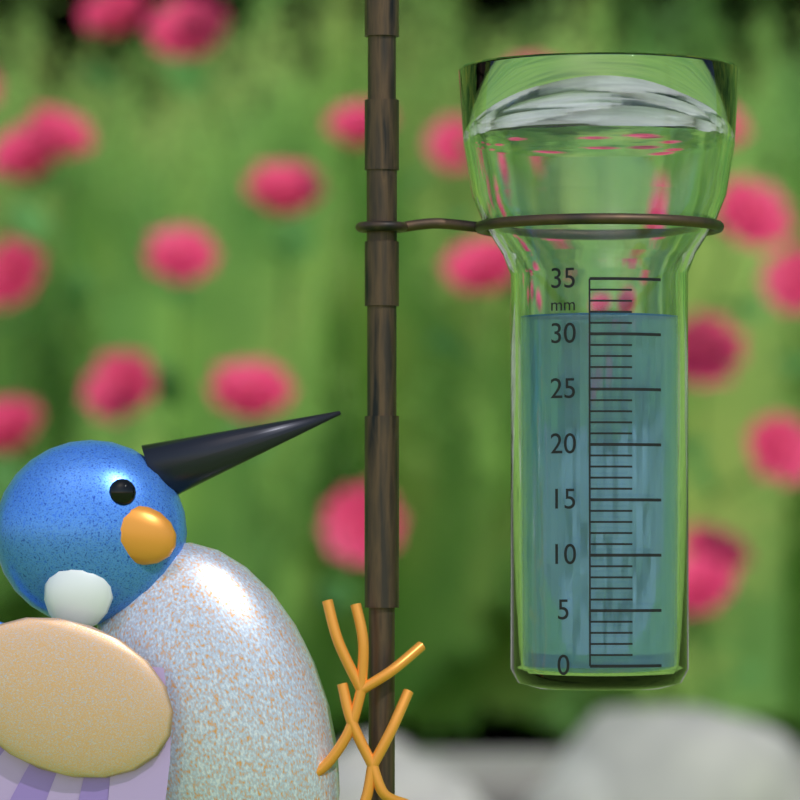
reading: 32 mm
